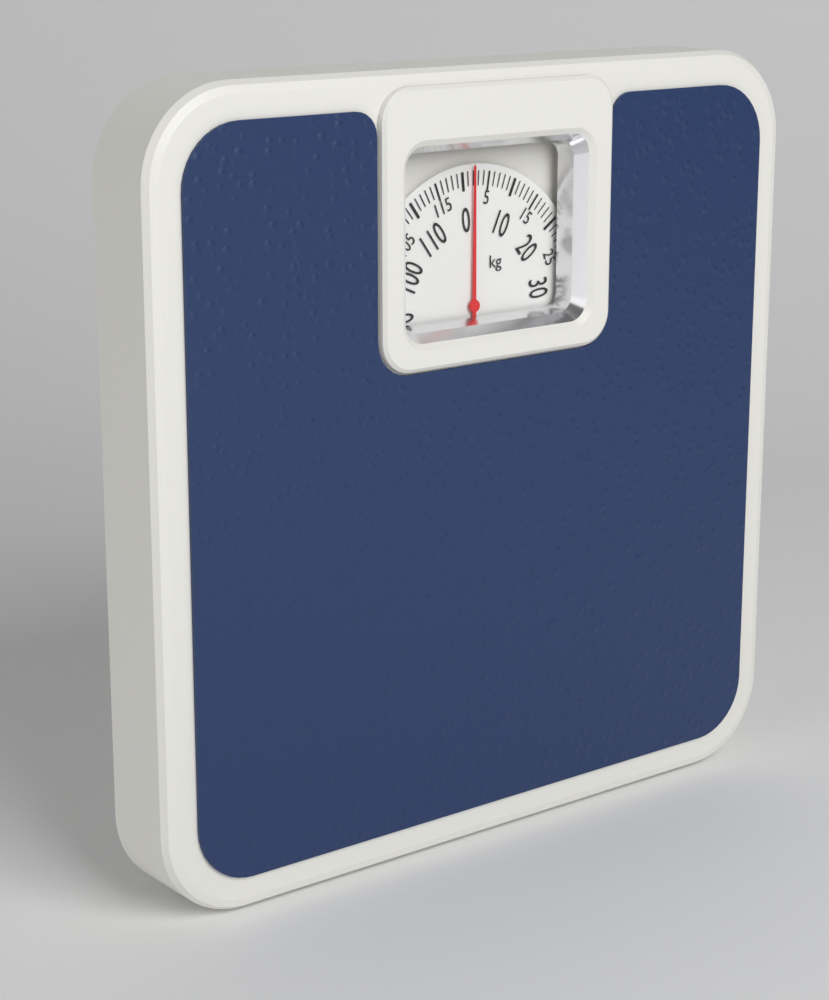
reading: 2 kg
